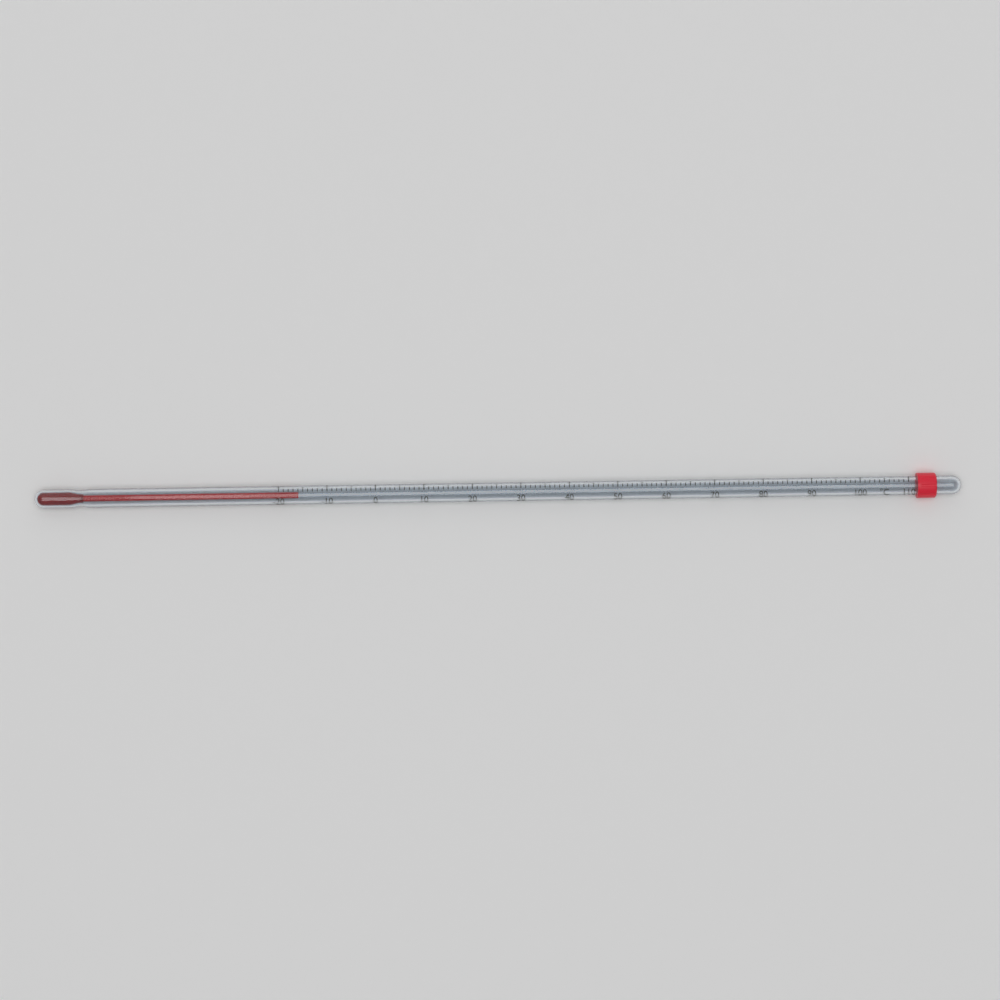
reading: -16 °C
